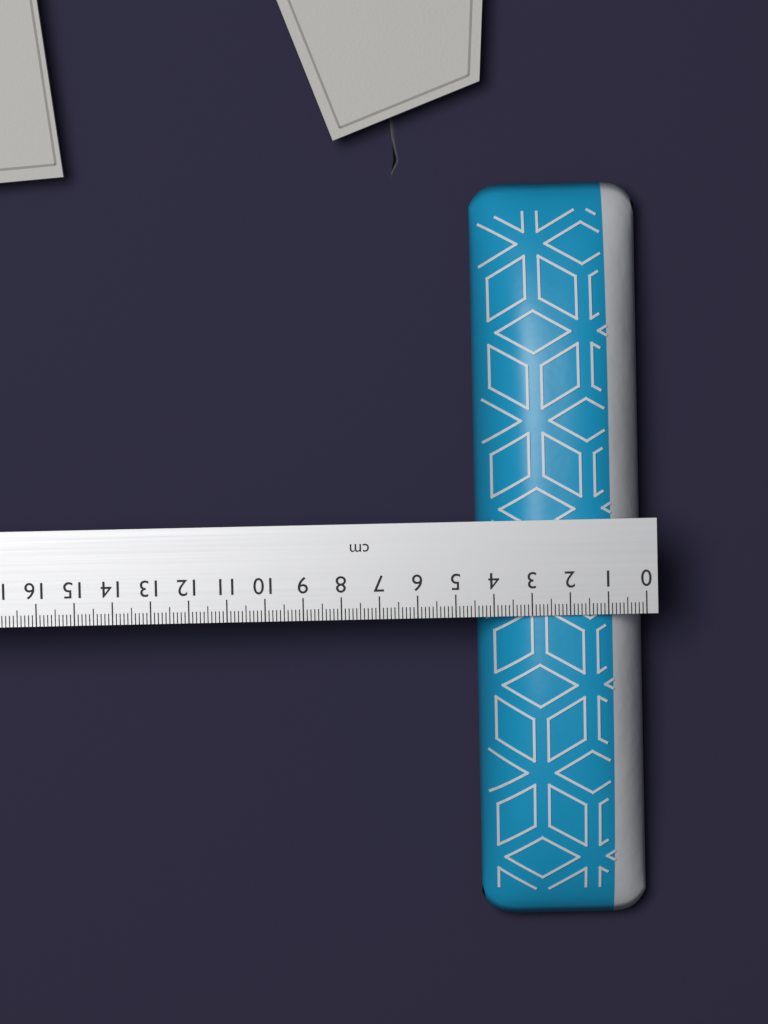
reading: 4.4 cm
